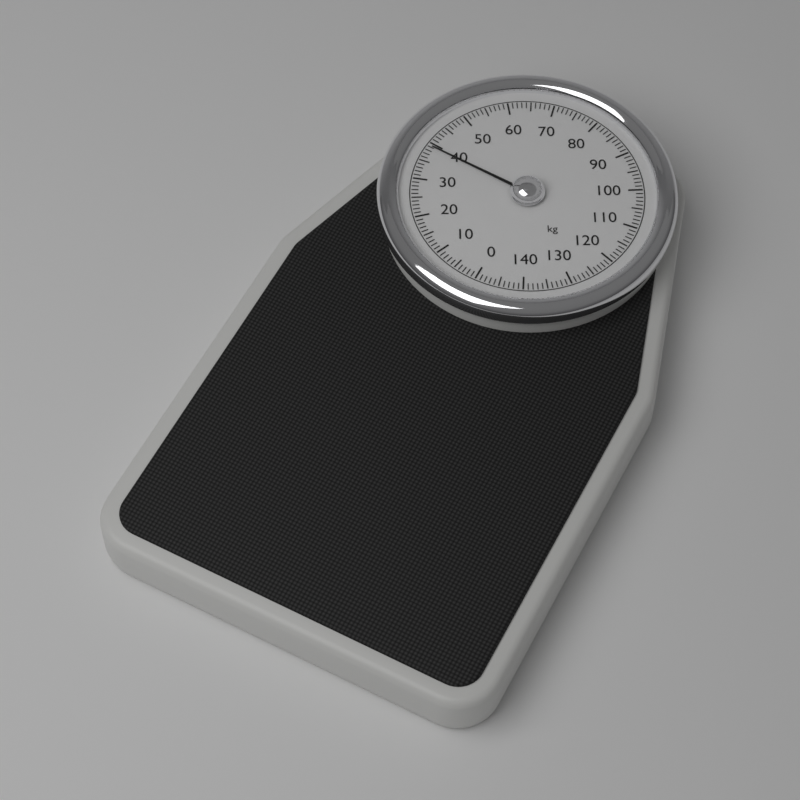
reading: 39 kg
